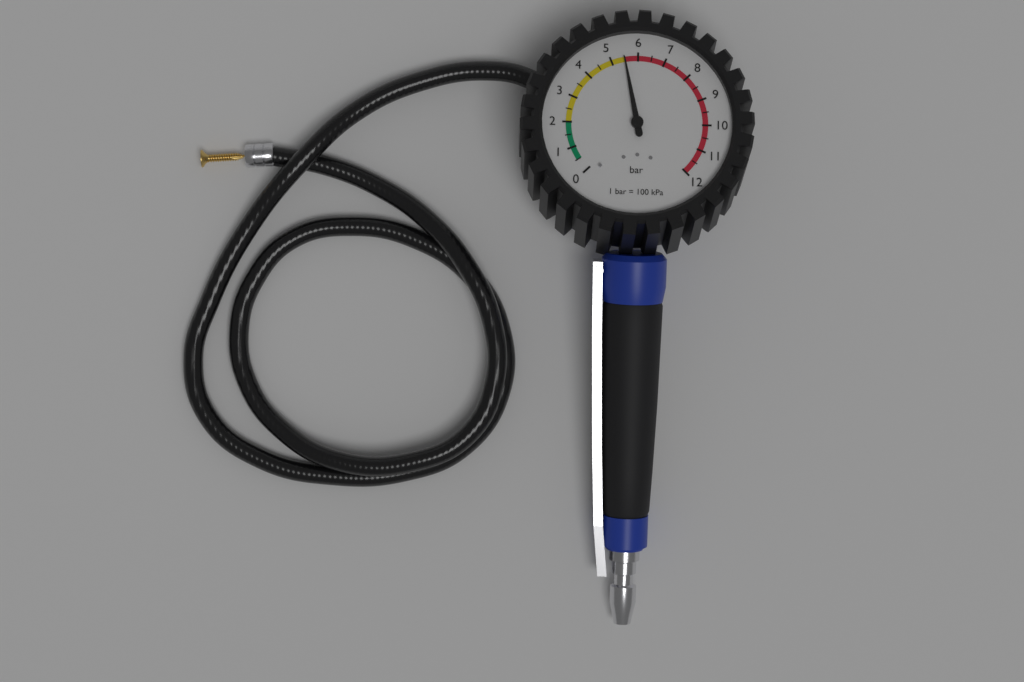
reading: 5.5 bar
